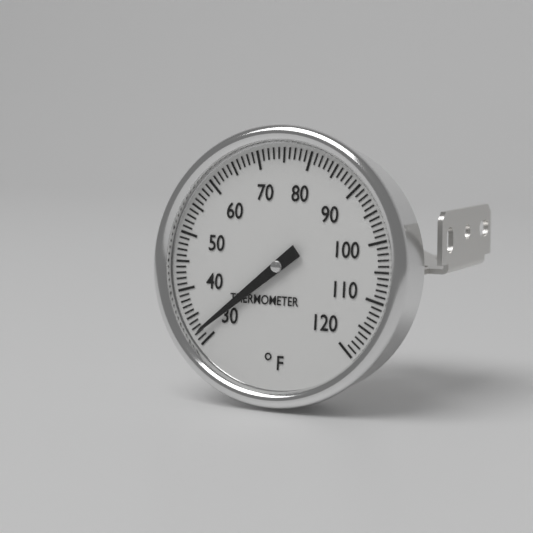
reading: 32 °F
